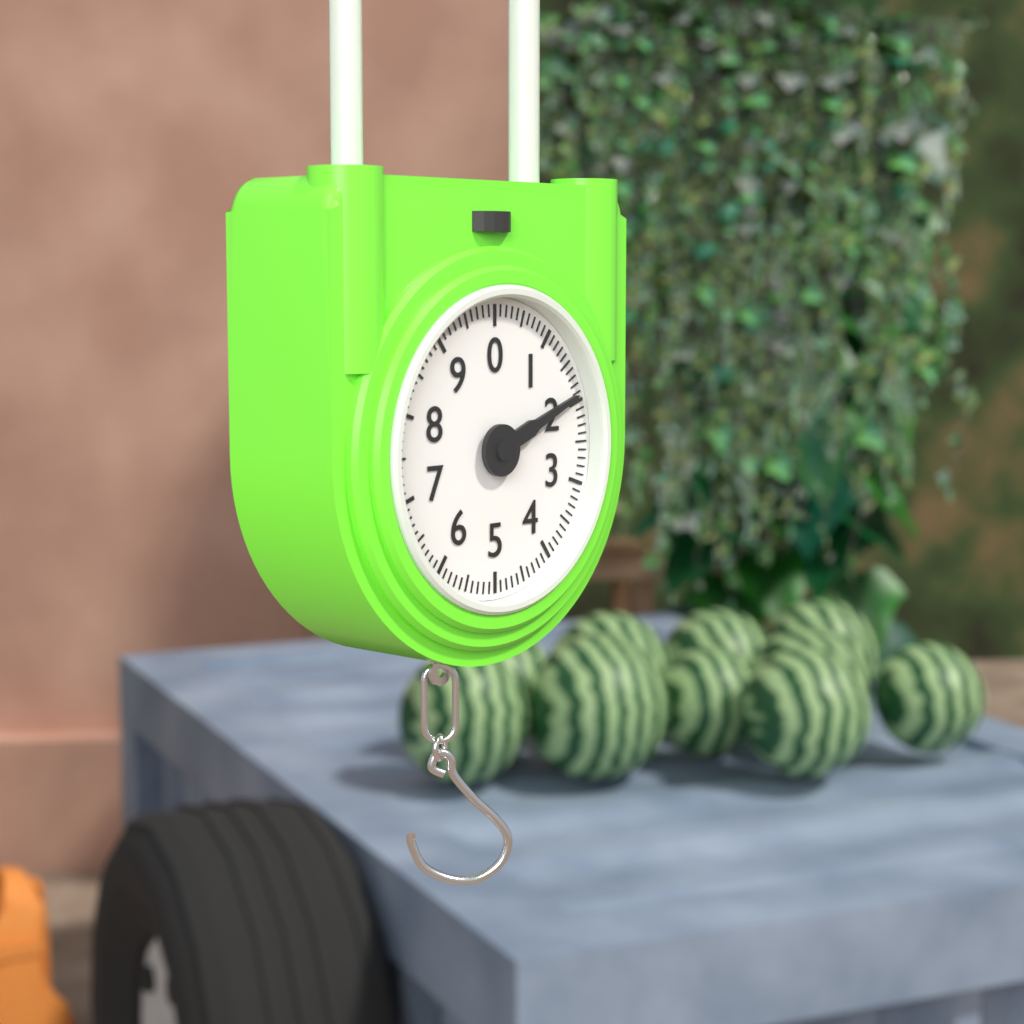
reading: 1.9 (no unit)
